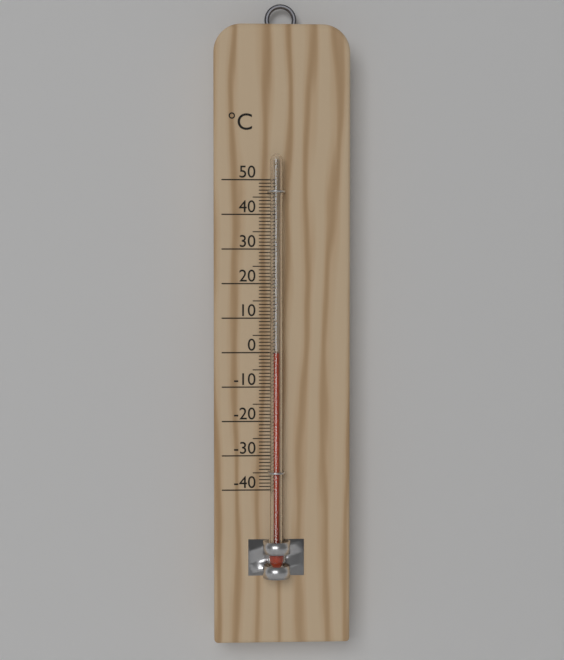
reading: 0 °C
